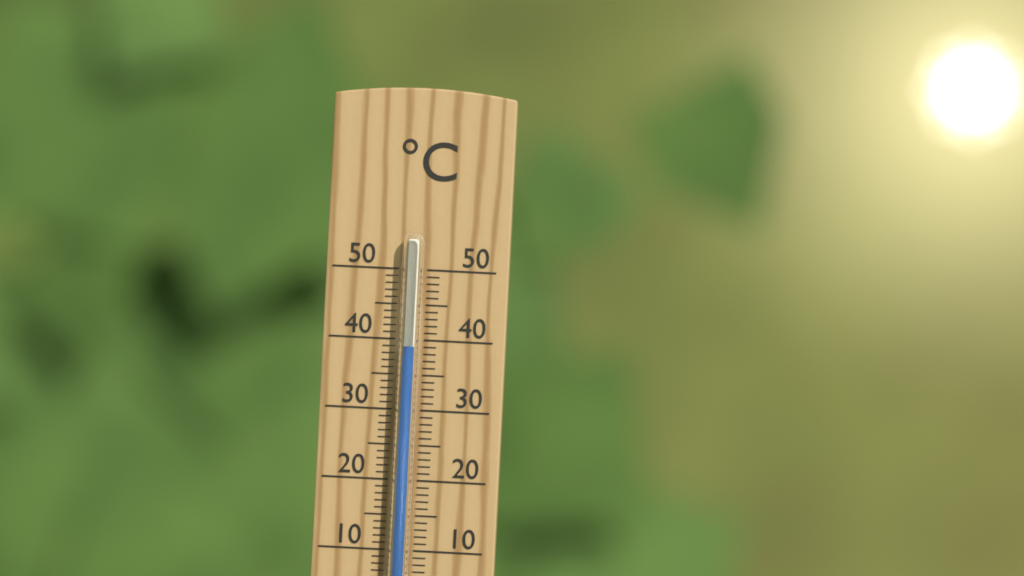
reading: 39 °C
